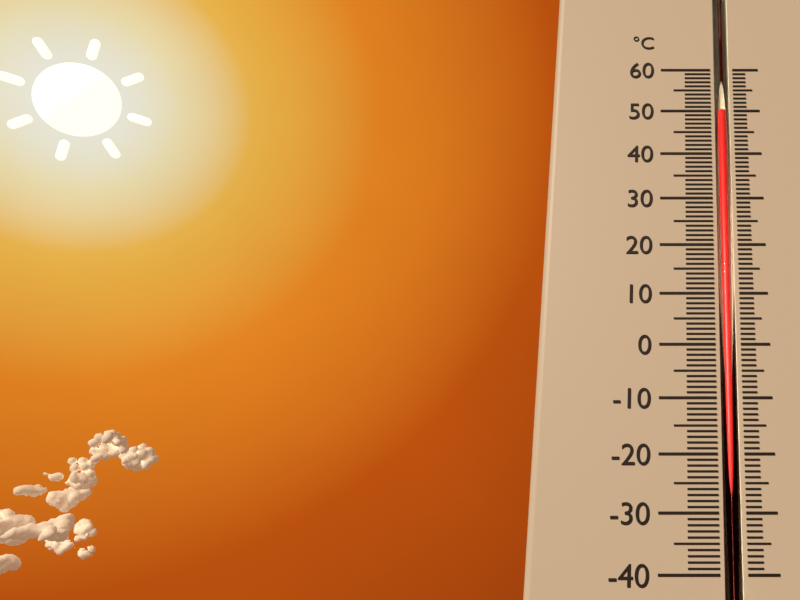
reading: 50 °C
